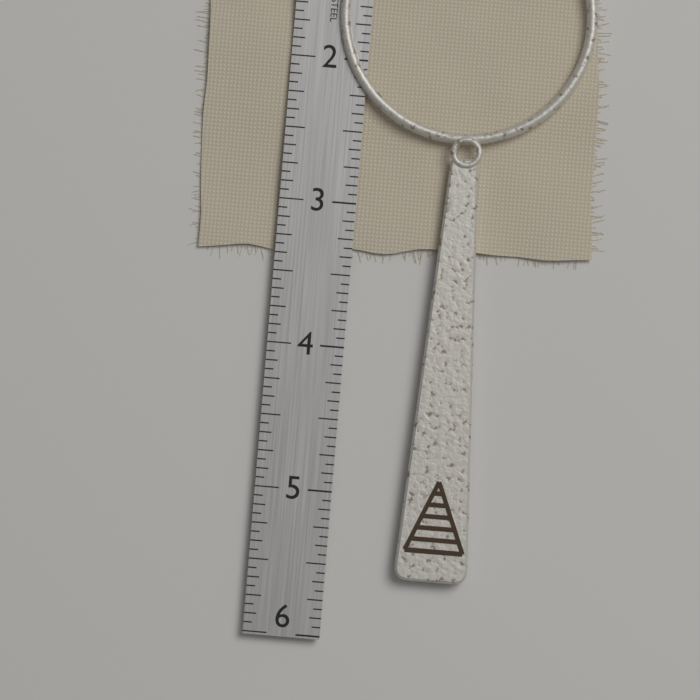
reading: 5.5625 in
